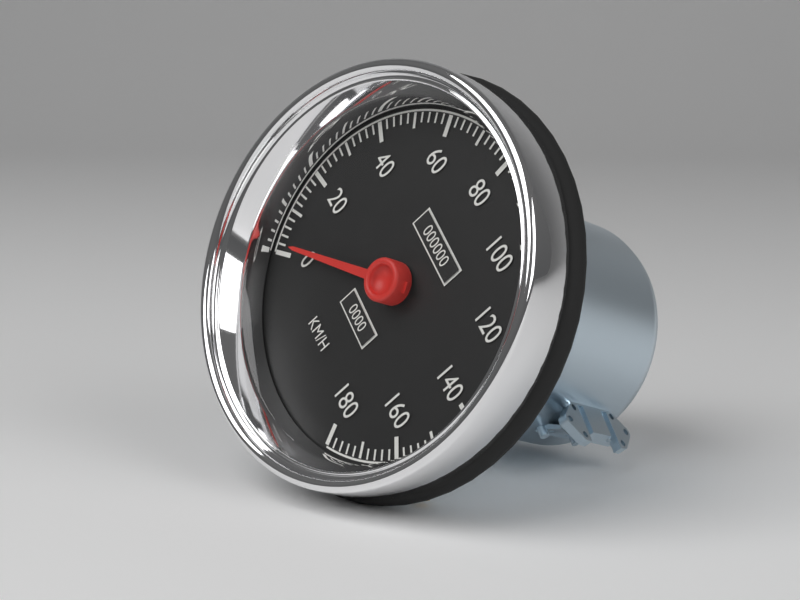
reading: 2 km/h
